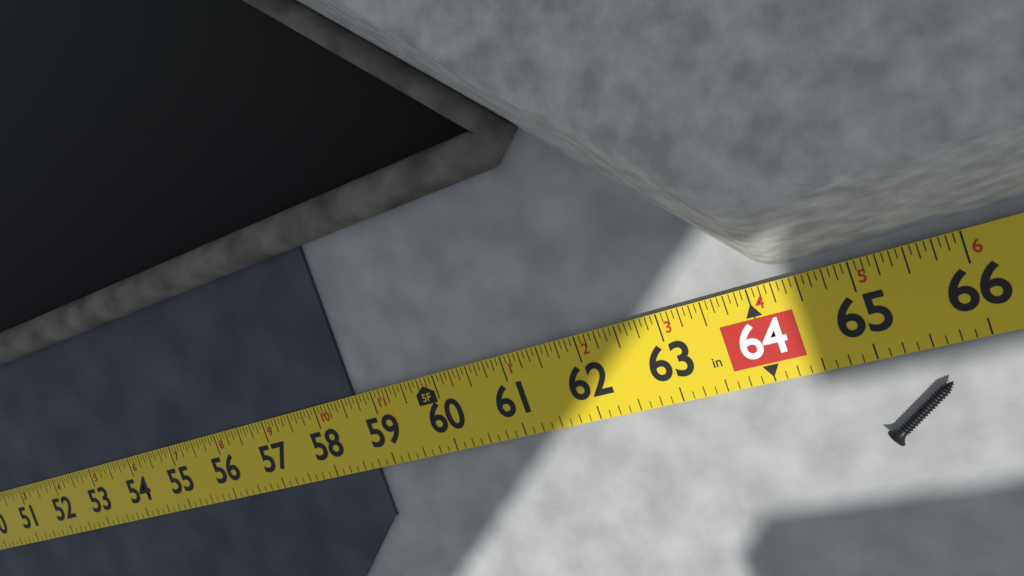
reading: 58.6875 in
